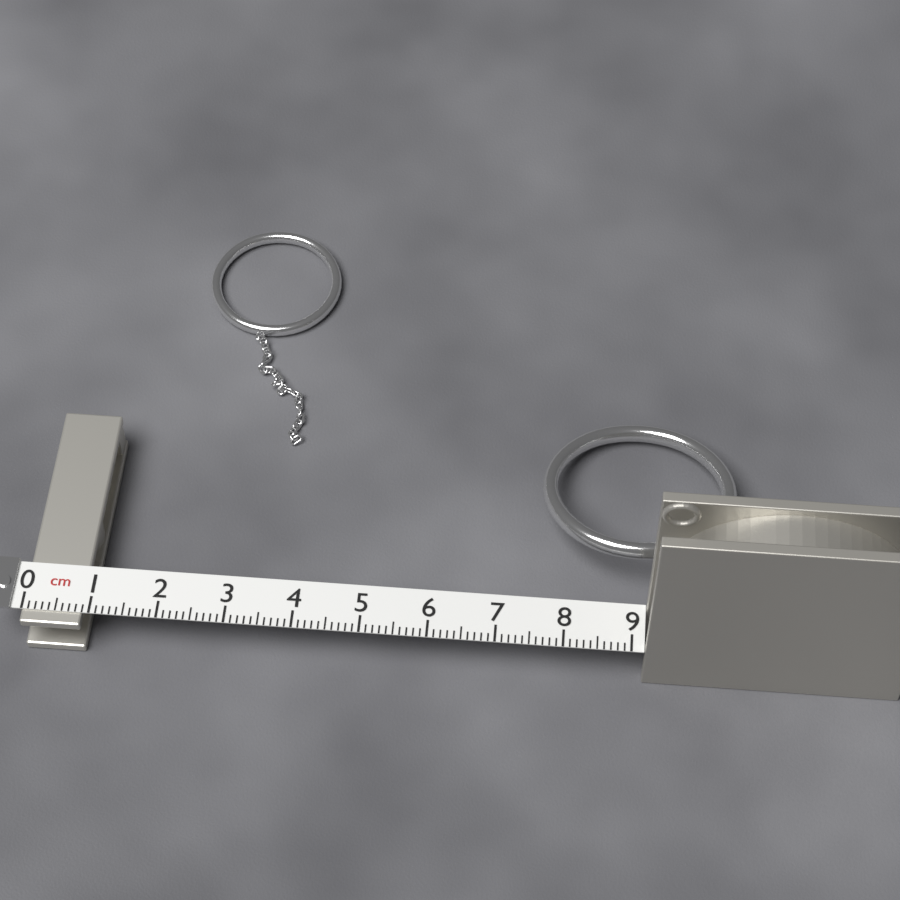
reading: 0.9 cm
